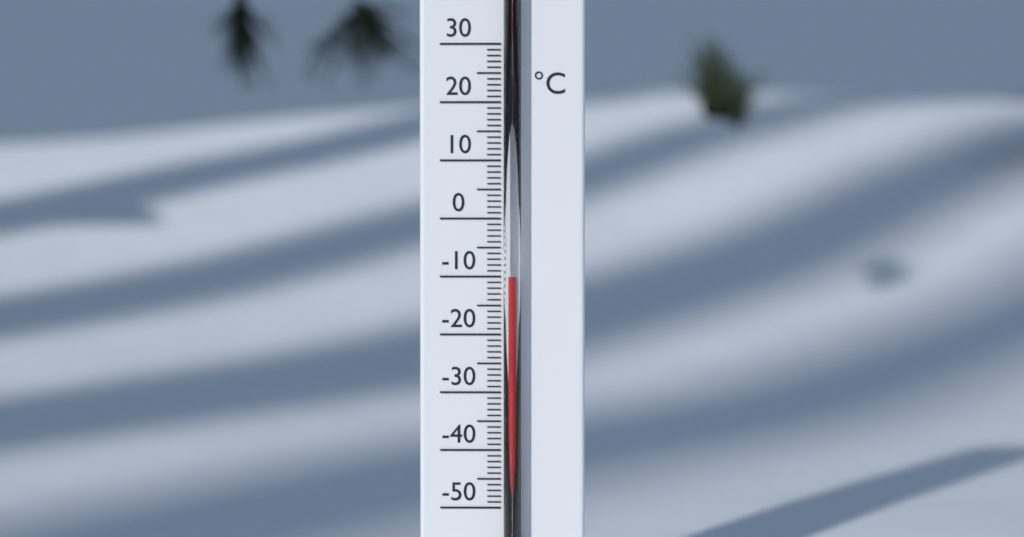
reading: -10 °C
